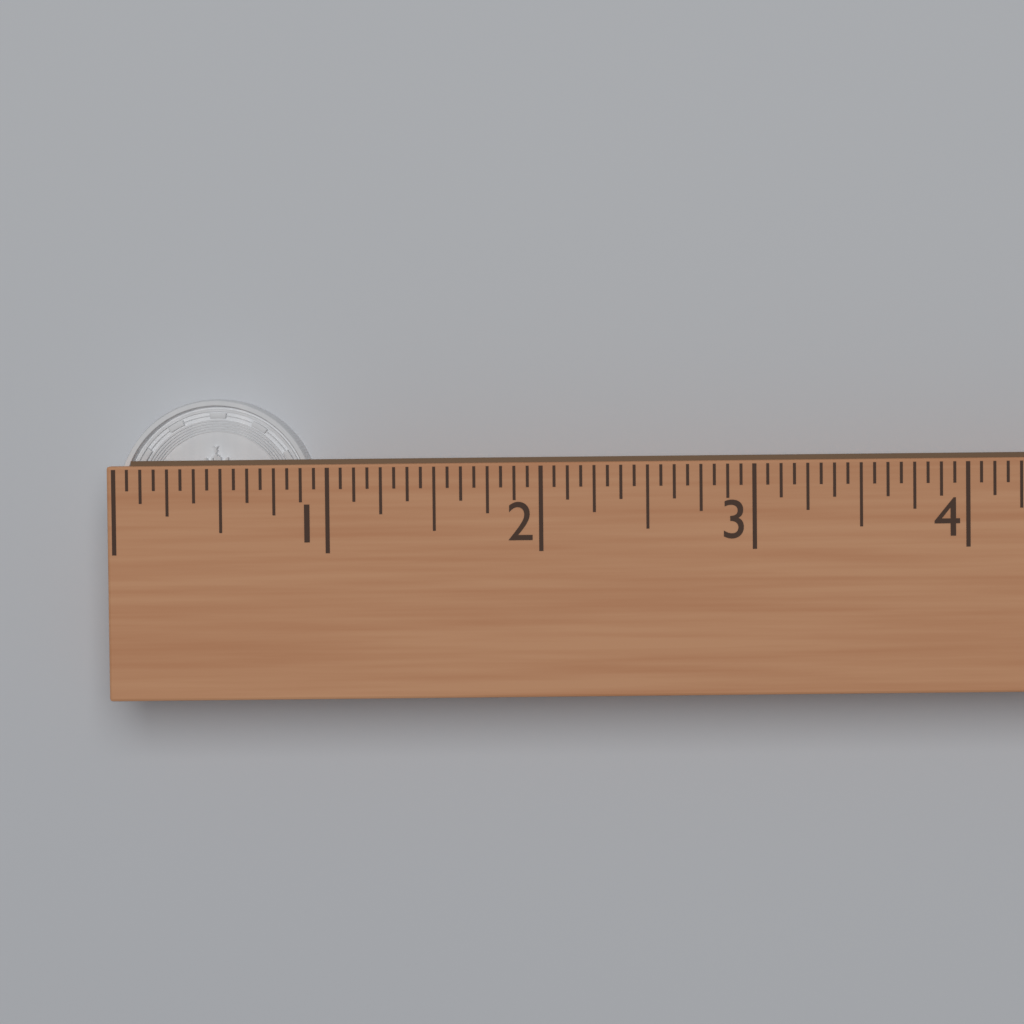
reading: 0.9375 (no unit)
